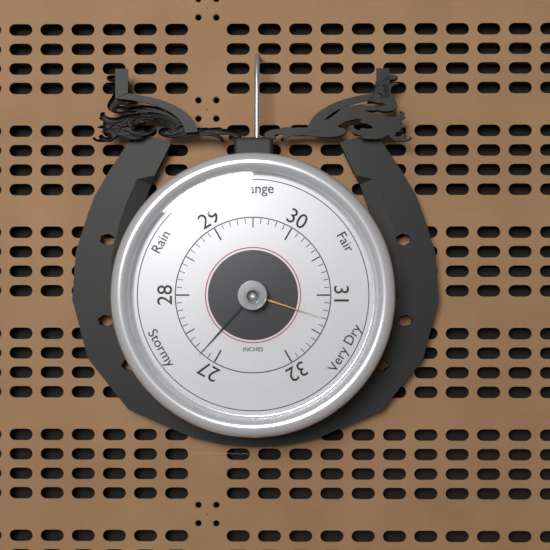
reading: 27.2 inHg
